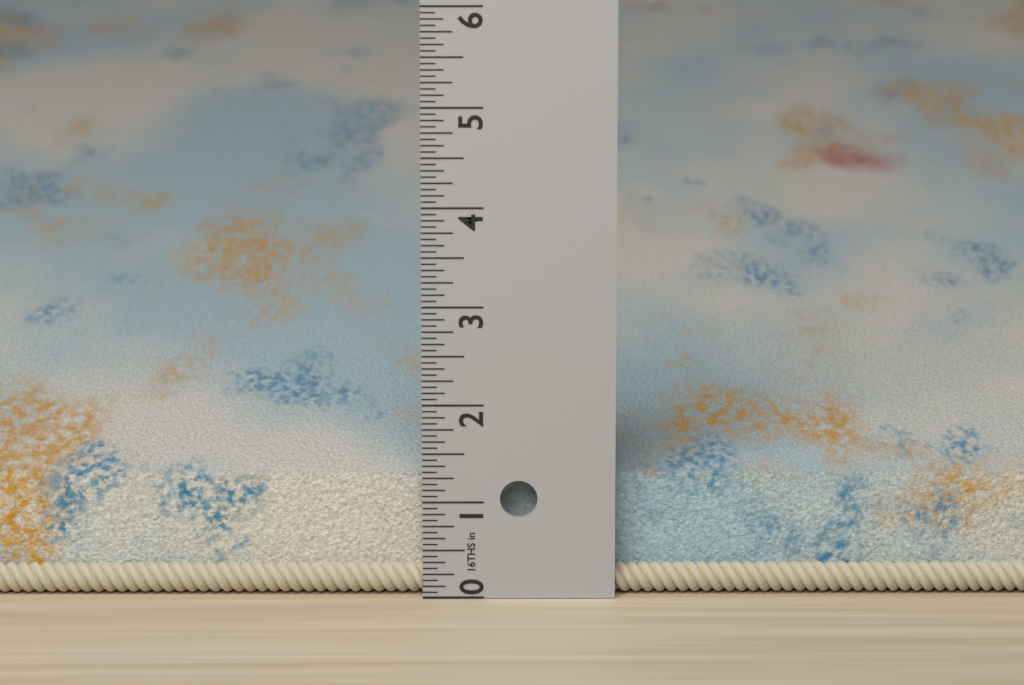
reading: 1.2500 in
